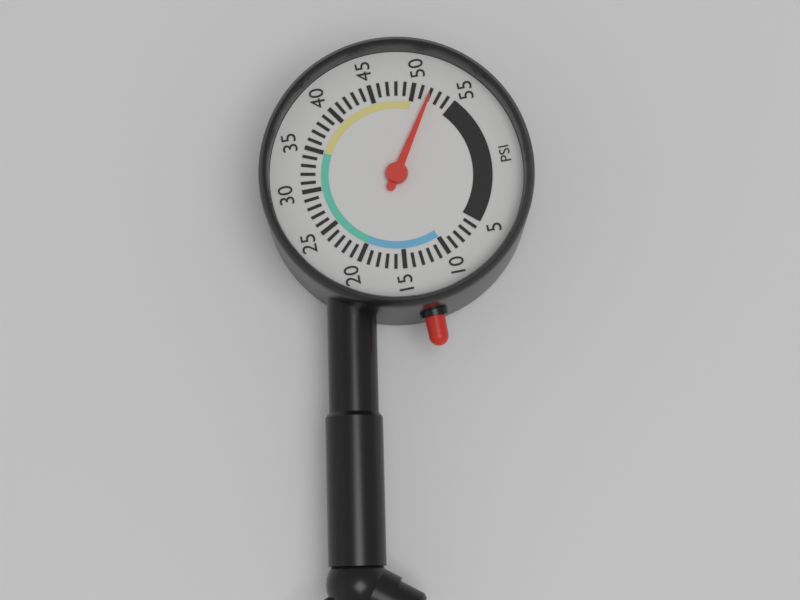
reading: 52 psi
